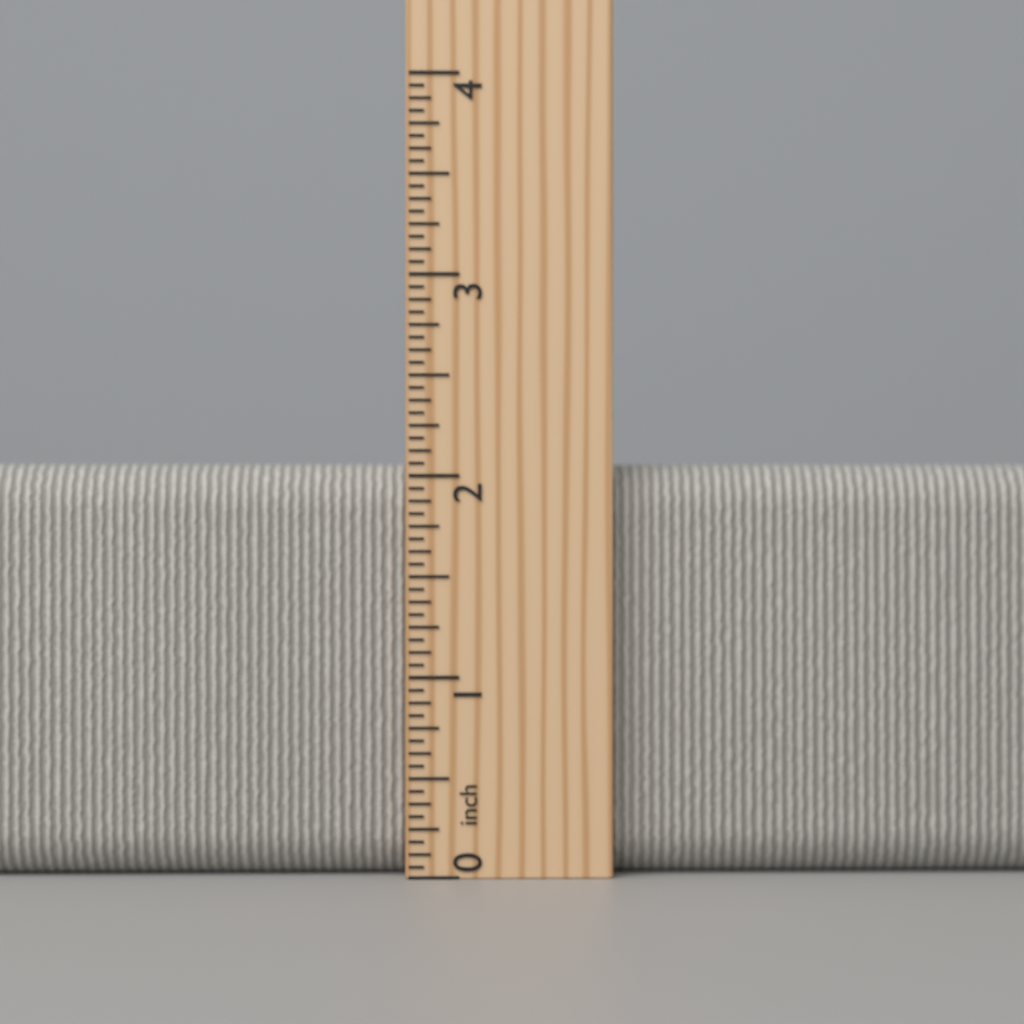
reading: 2.0625 inch
